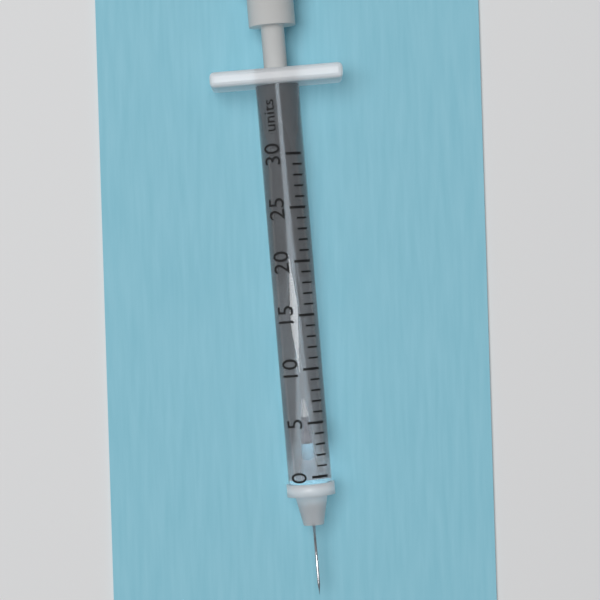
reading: 3 units
